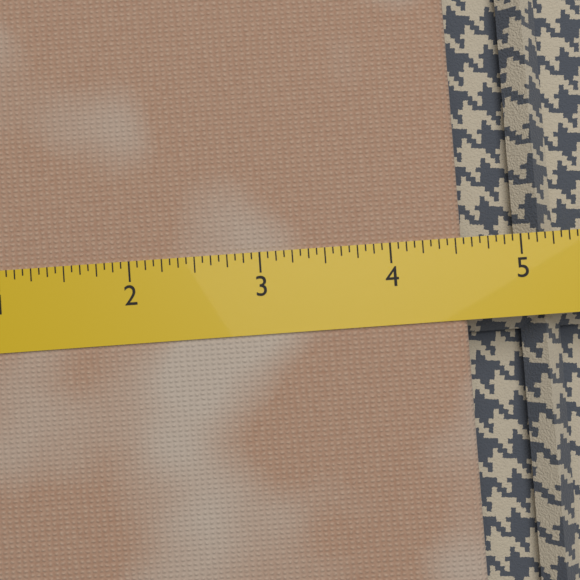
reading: 4.5625 (no unit)
